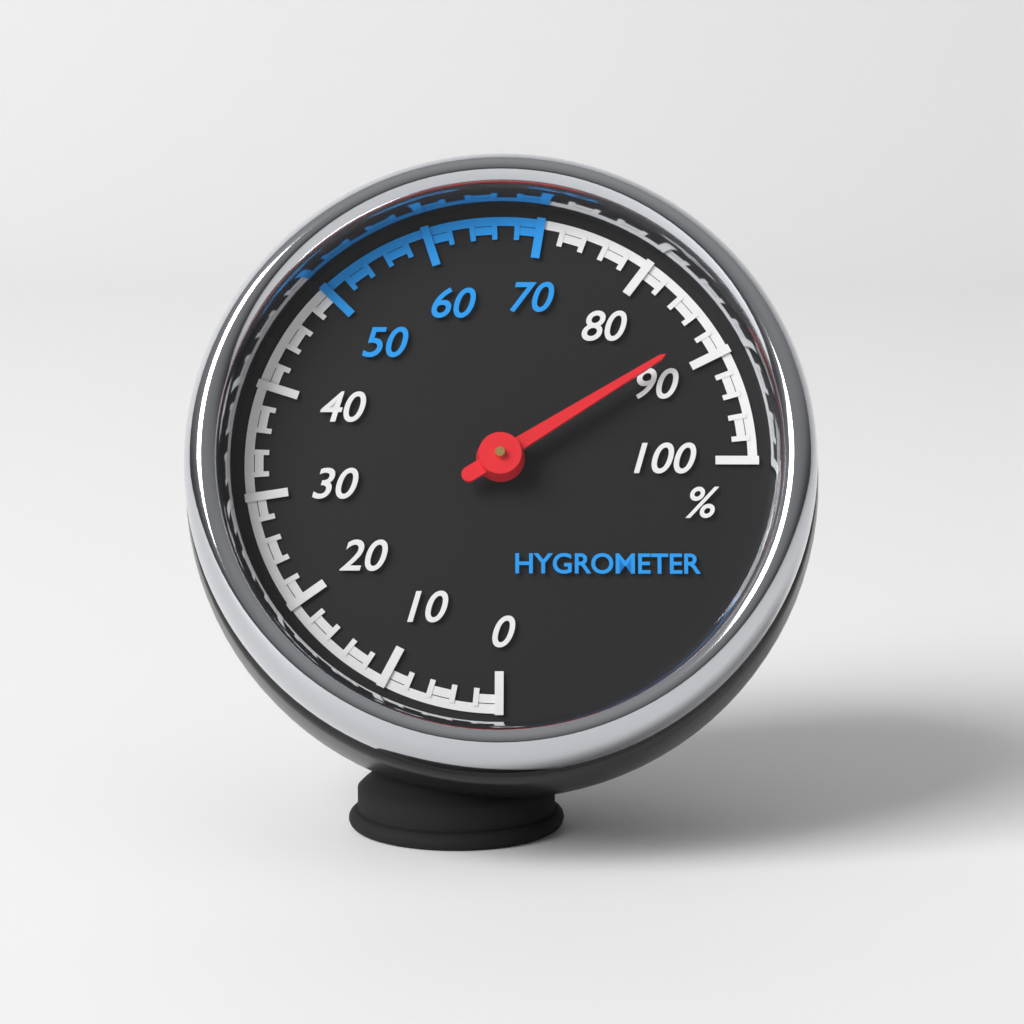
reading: 88 %
